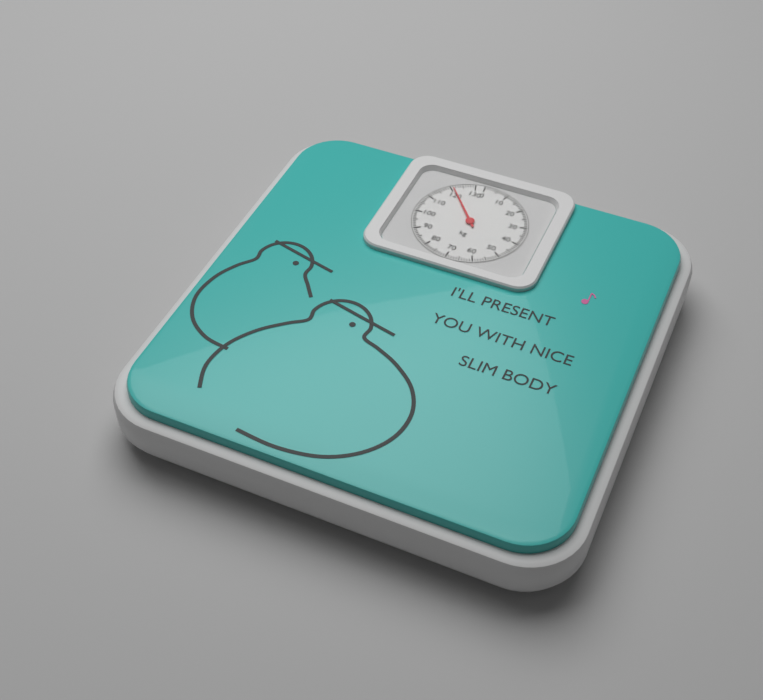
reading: 121 kg
